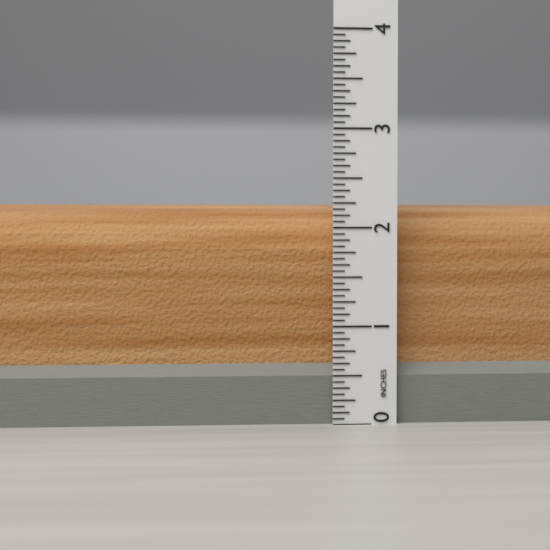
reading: 2.2500 in
